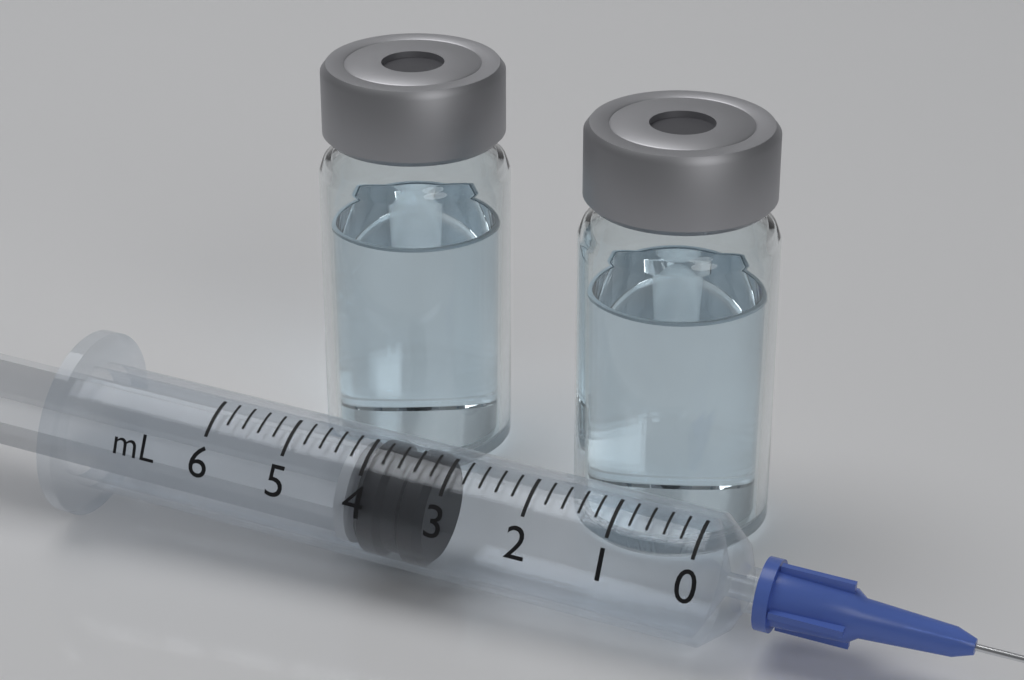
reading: 3.2 ml
